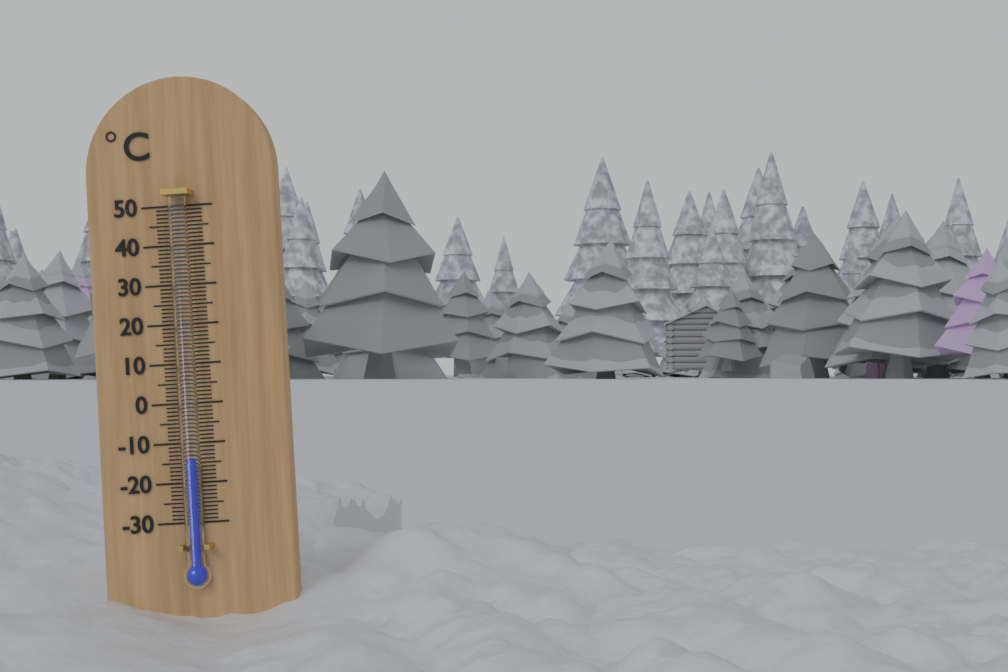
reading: -14 °C
